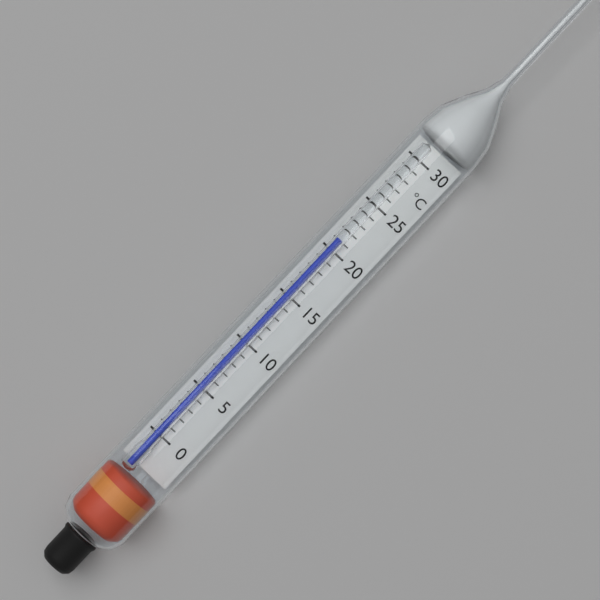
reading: 21 °C
